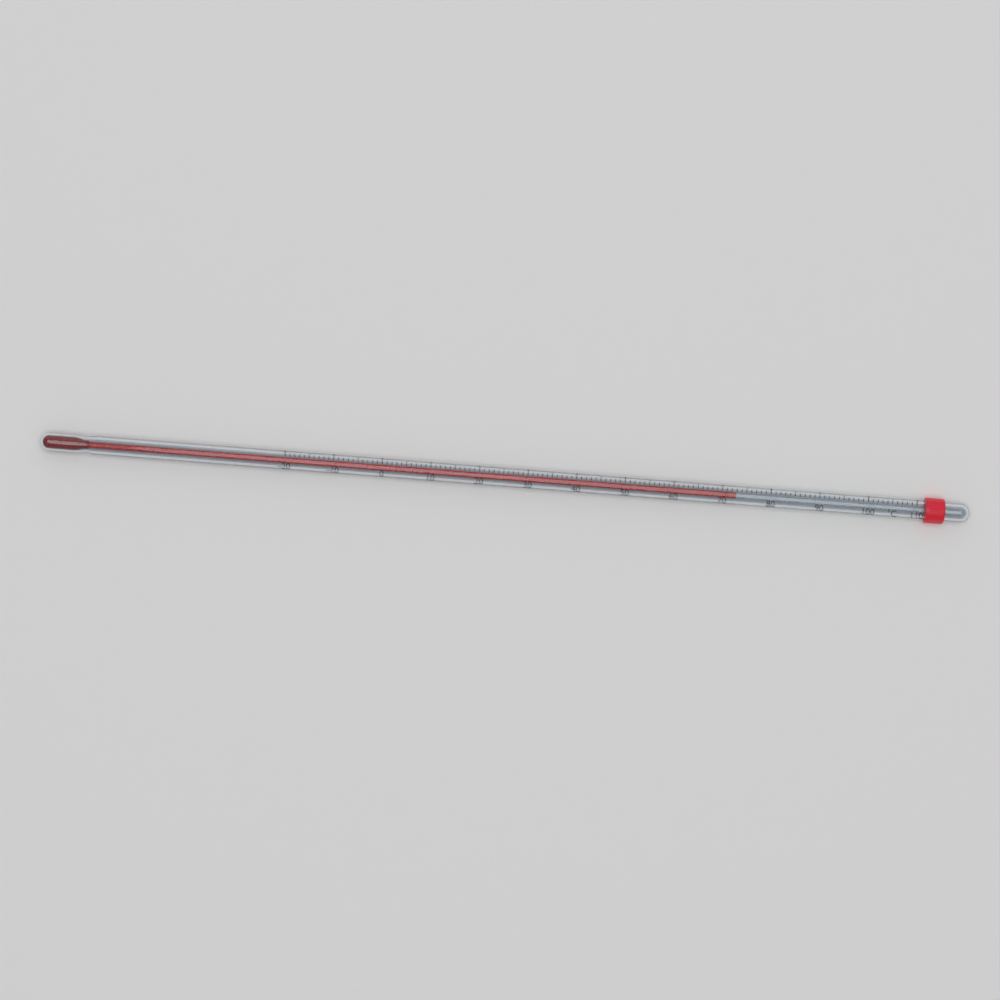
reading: 73 °C
